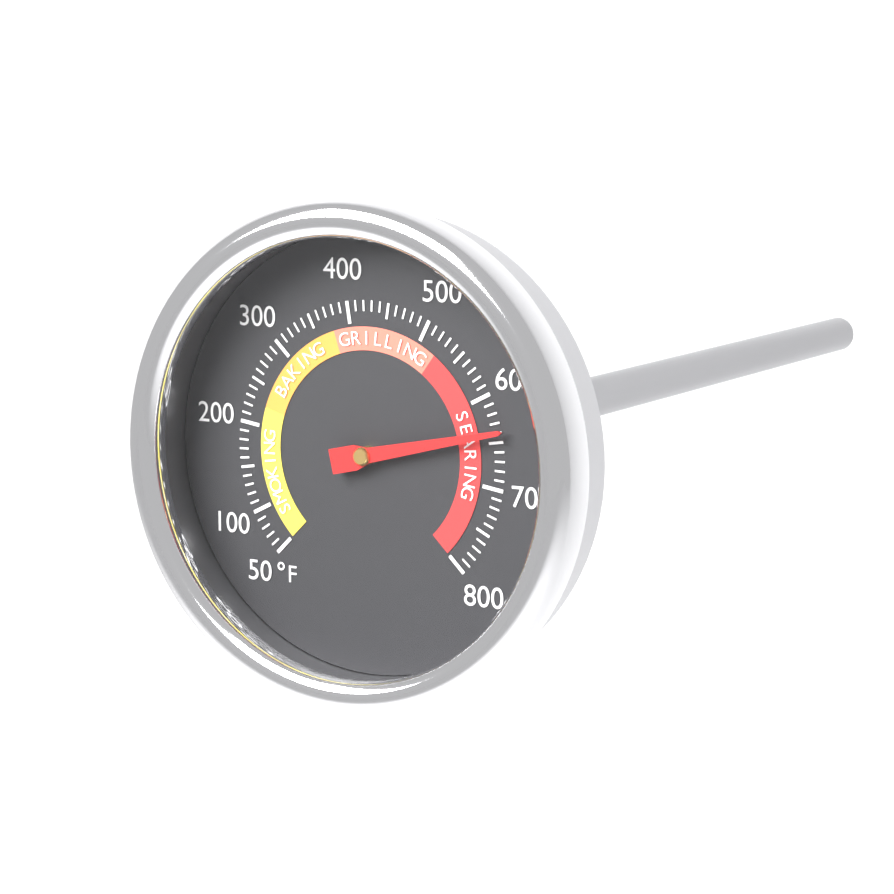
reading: 640 °F
